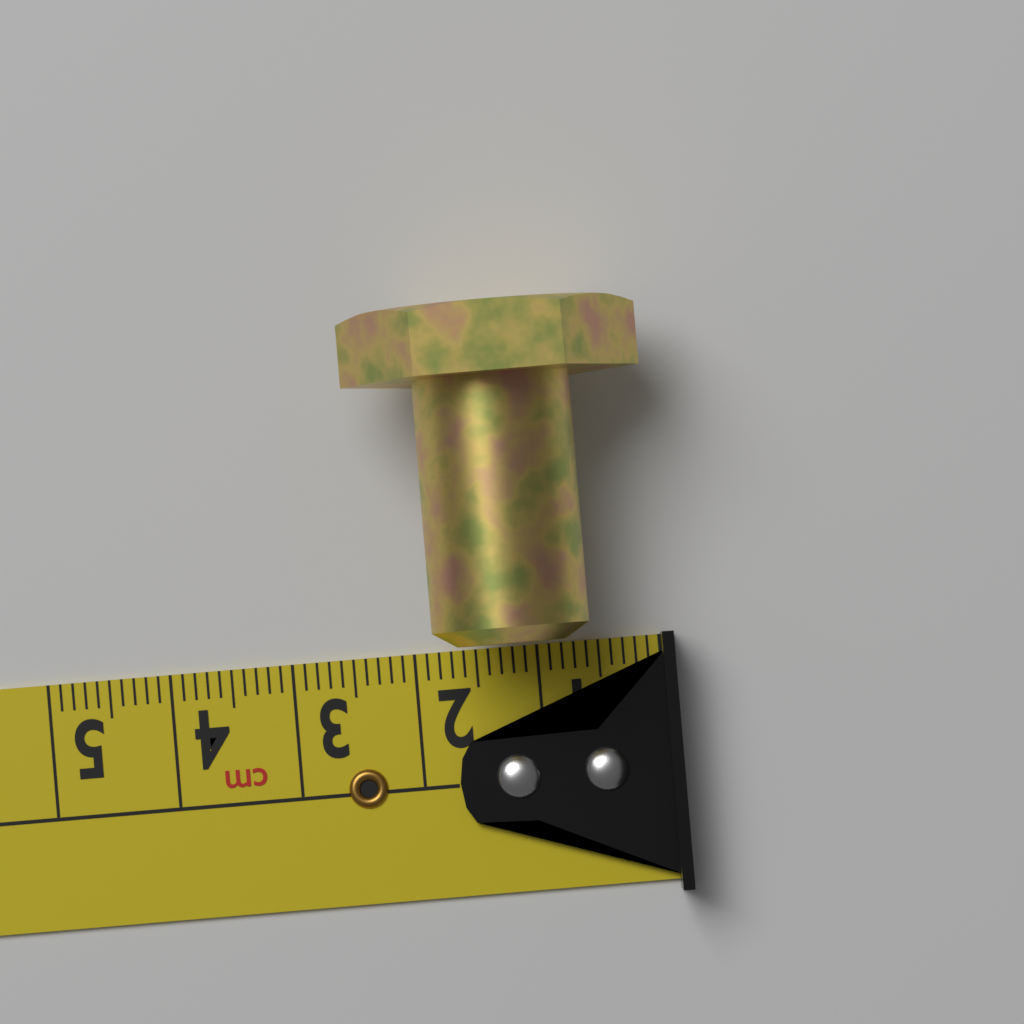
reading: 2.4 cm
